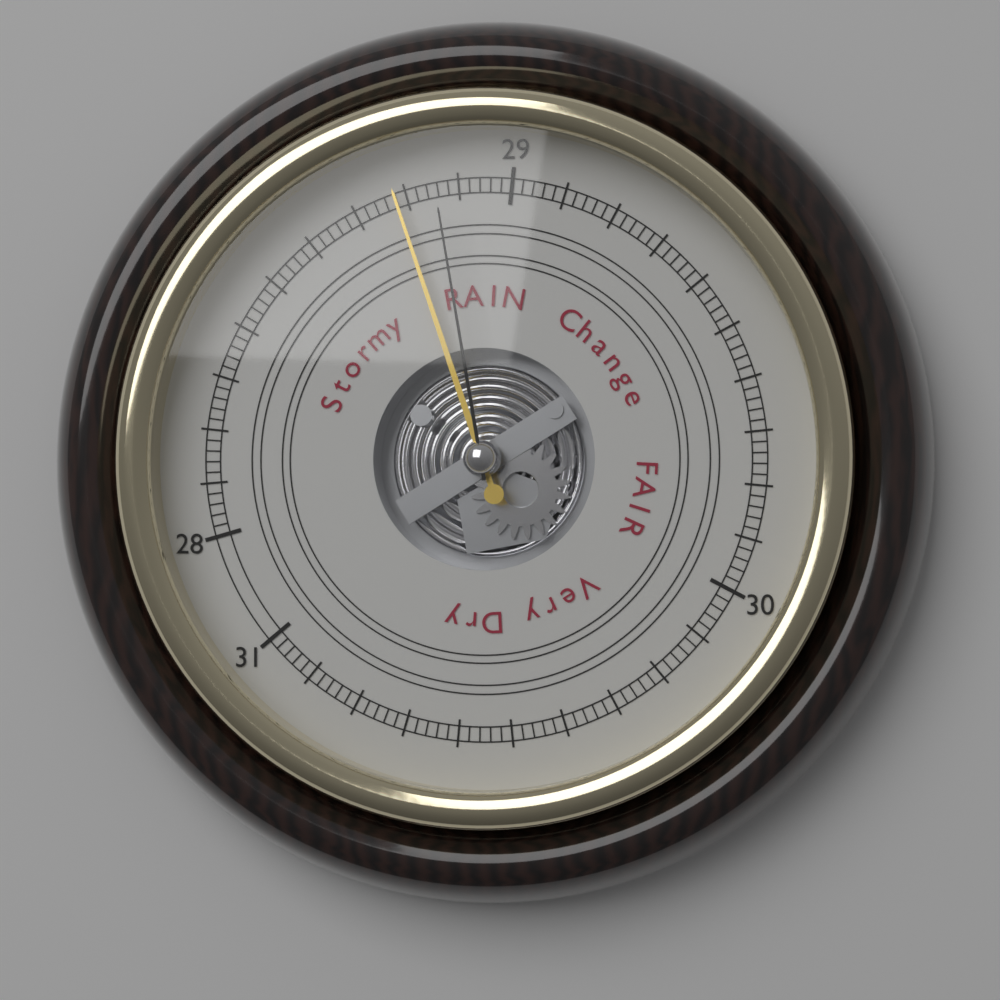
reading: 28.78 (no unit)
